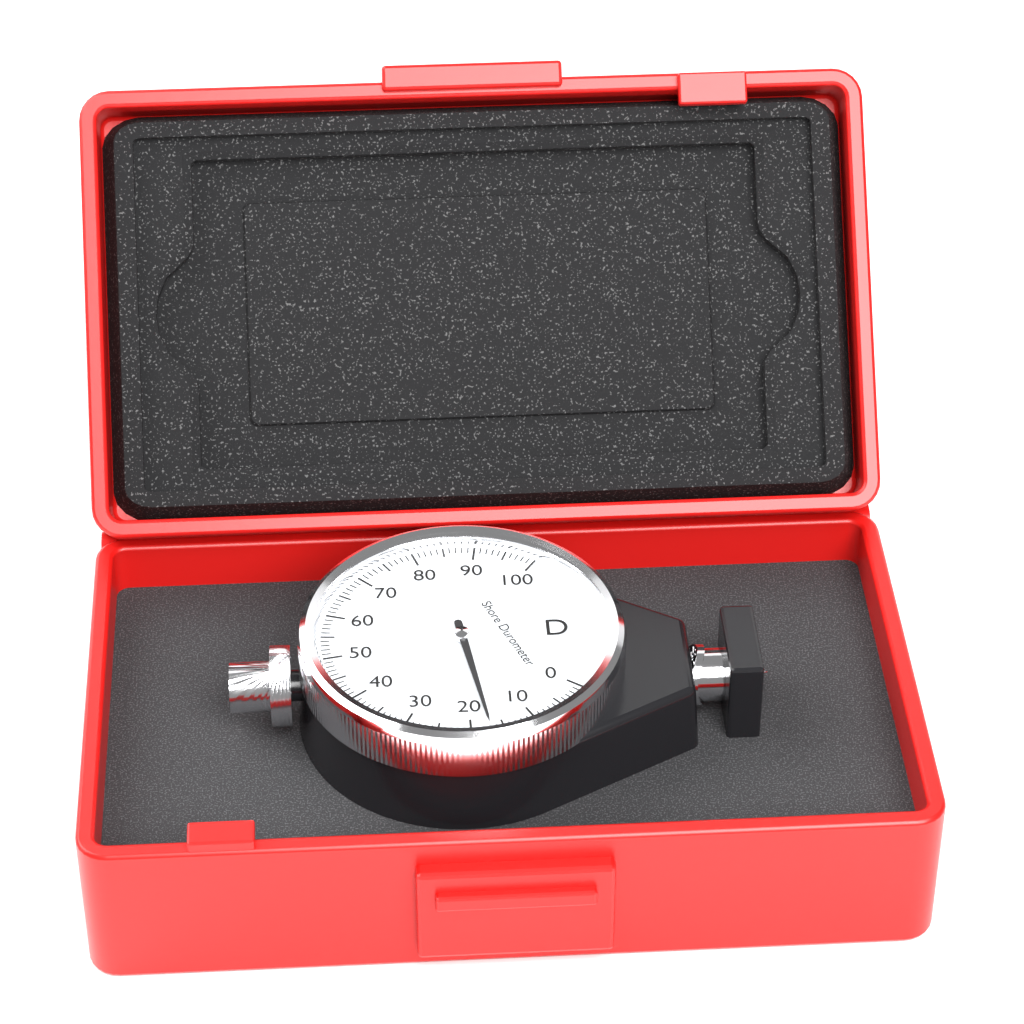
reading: 17 Shore D
